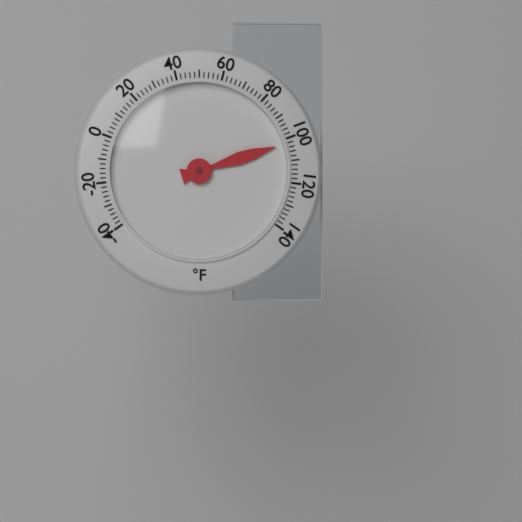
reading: 102 °F
